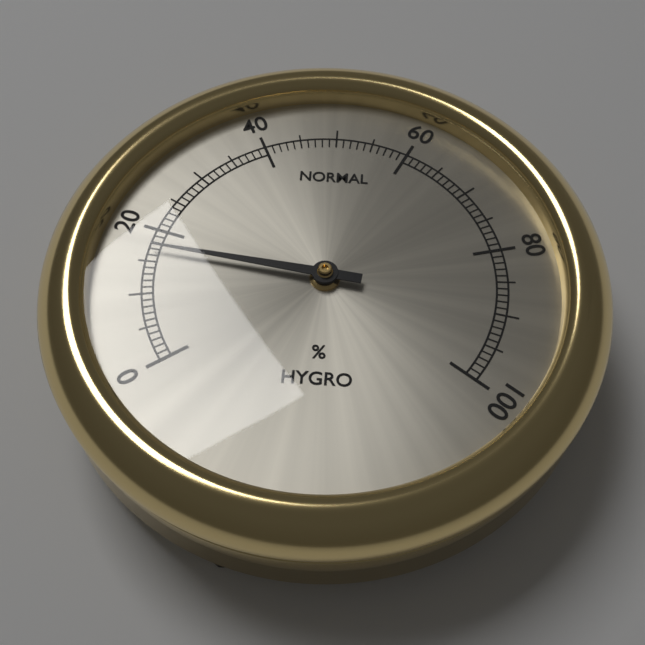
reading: 17 %
